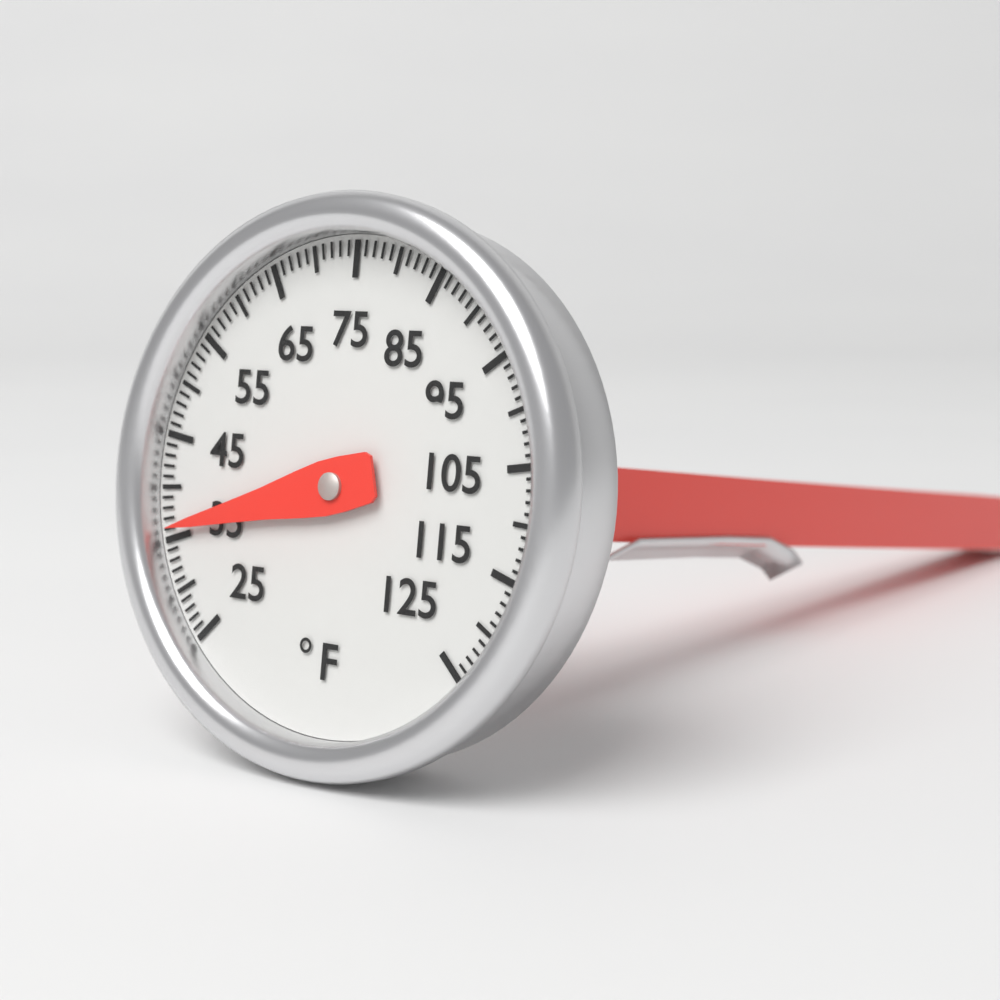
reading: 36 °F
